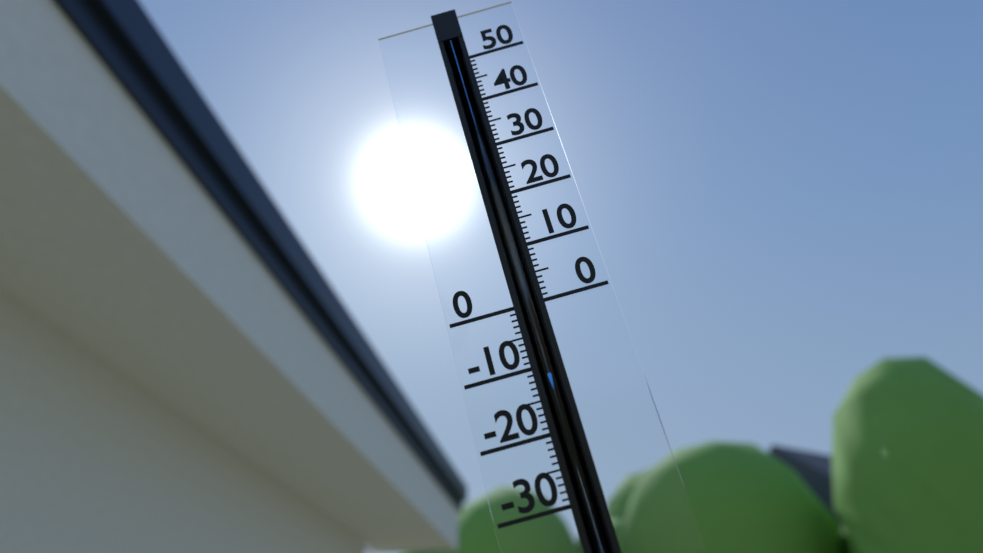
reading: -11 (no unit)
